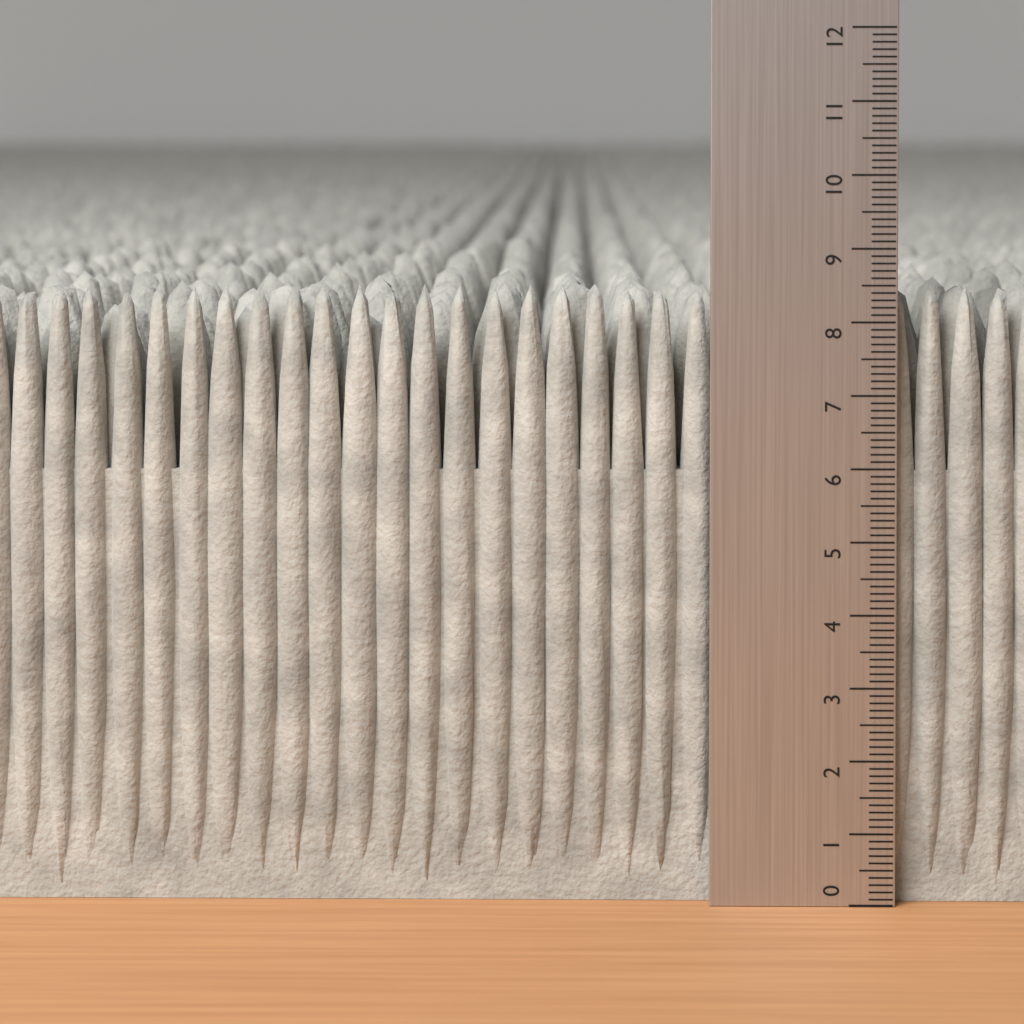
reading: 8.5 (no unit)
